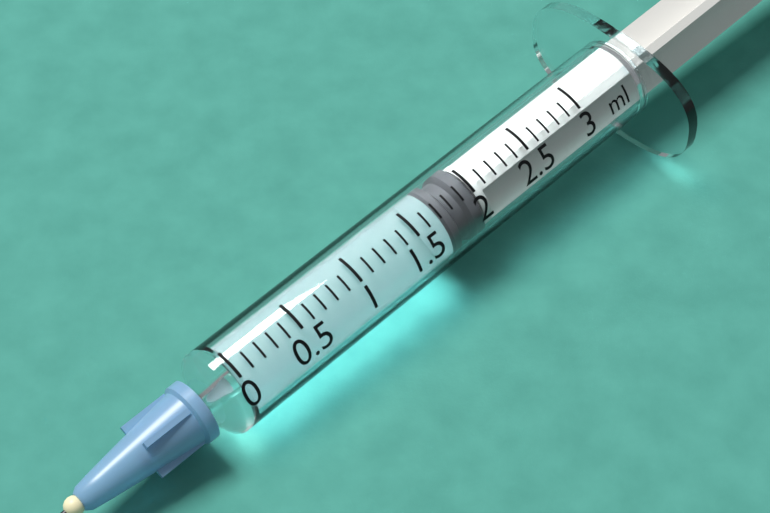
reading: 1.7 ml
